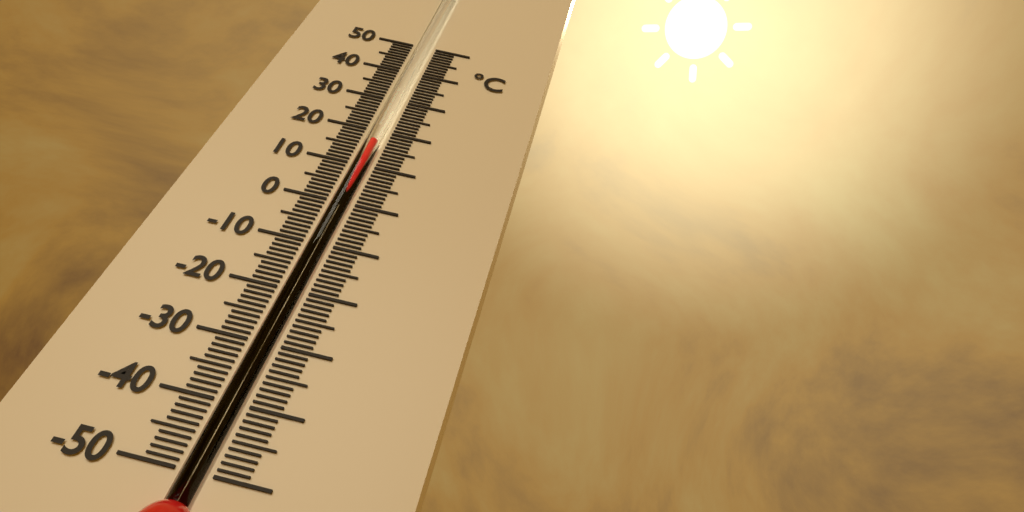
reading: 17 °C
